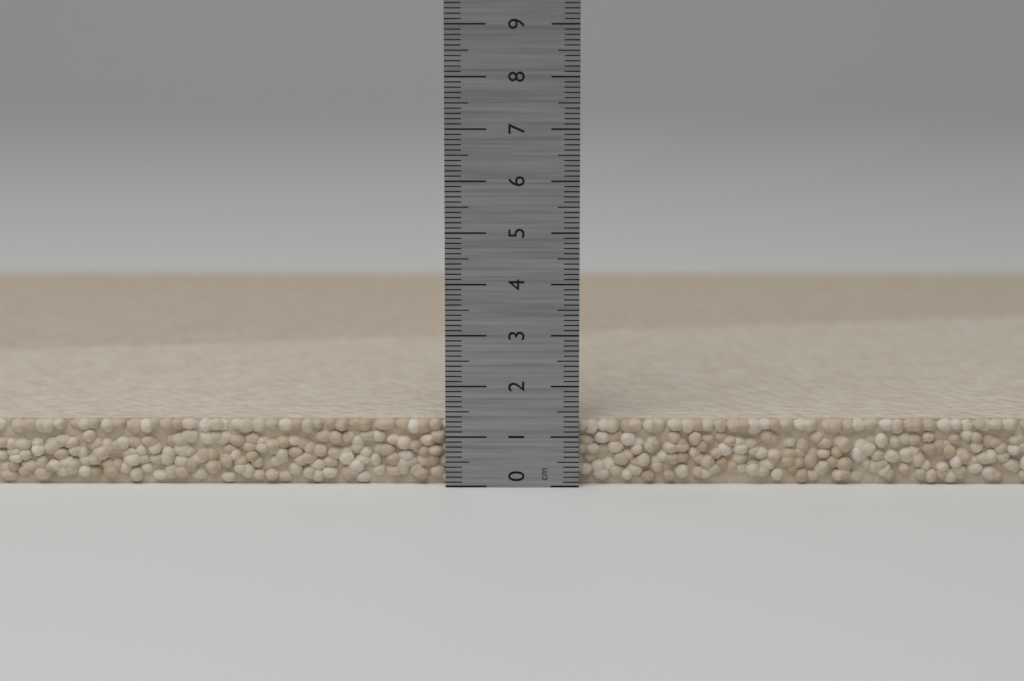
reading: 1.3 cm
